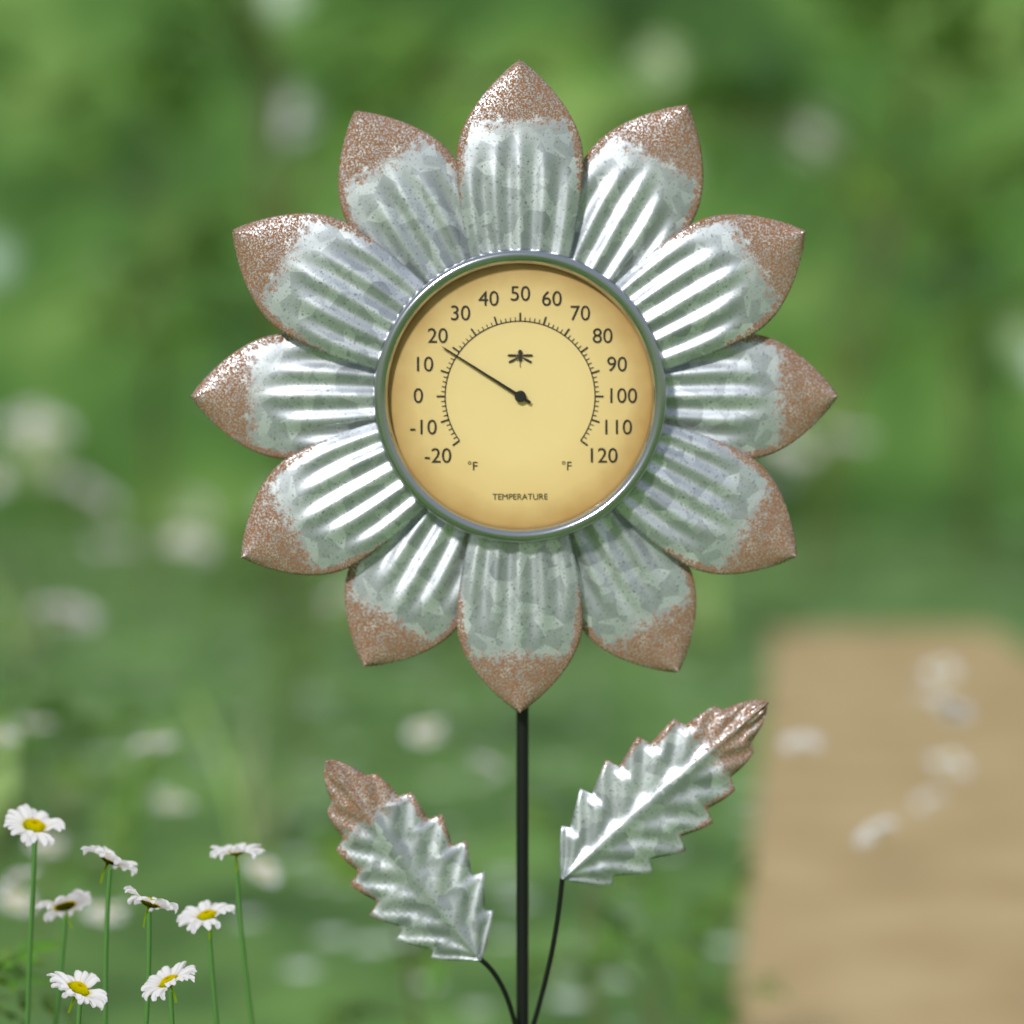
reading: 18 °F
